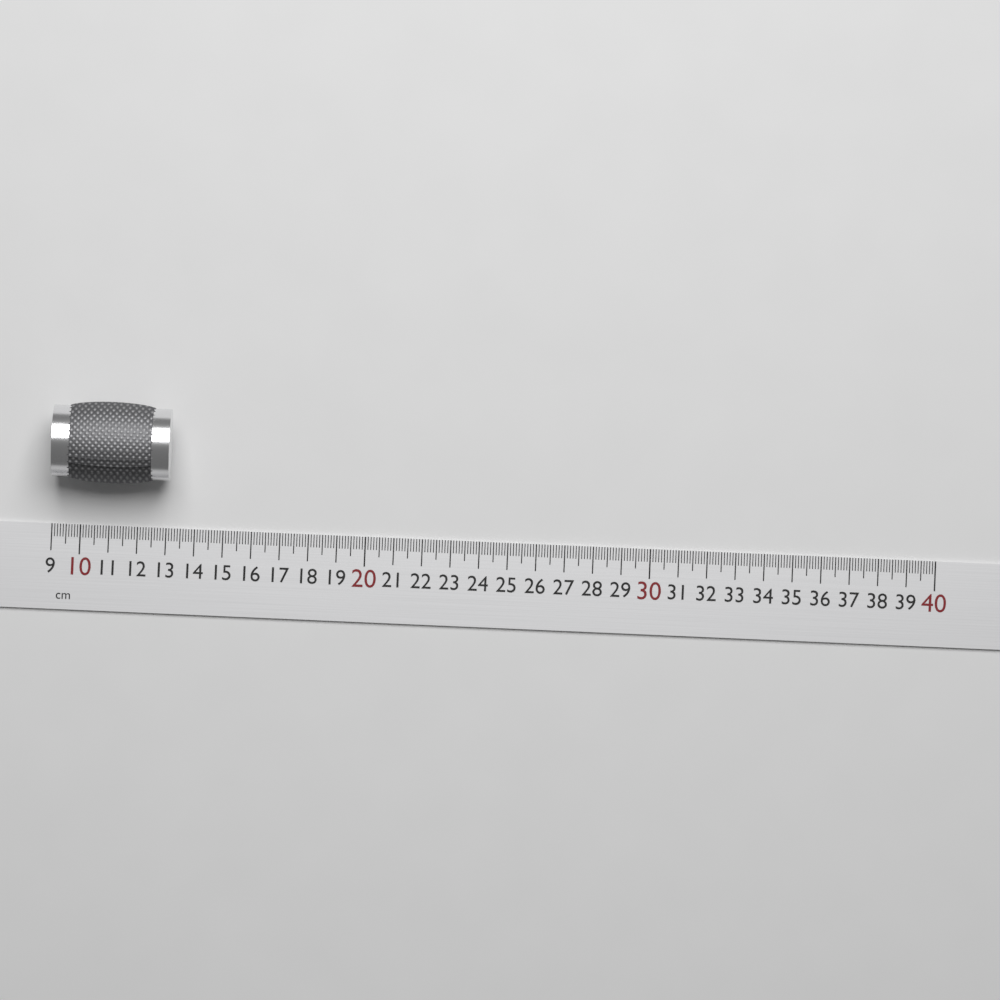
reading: 13.1 cm
